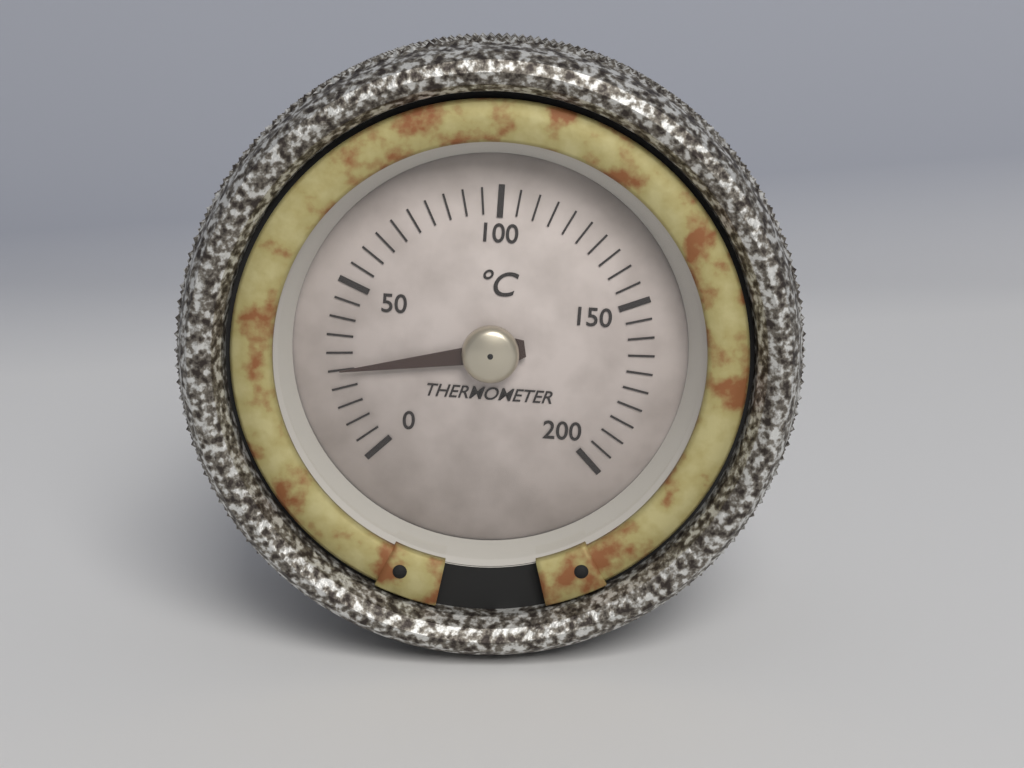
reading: 25 °C
